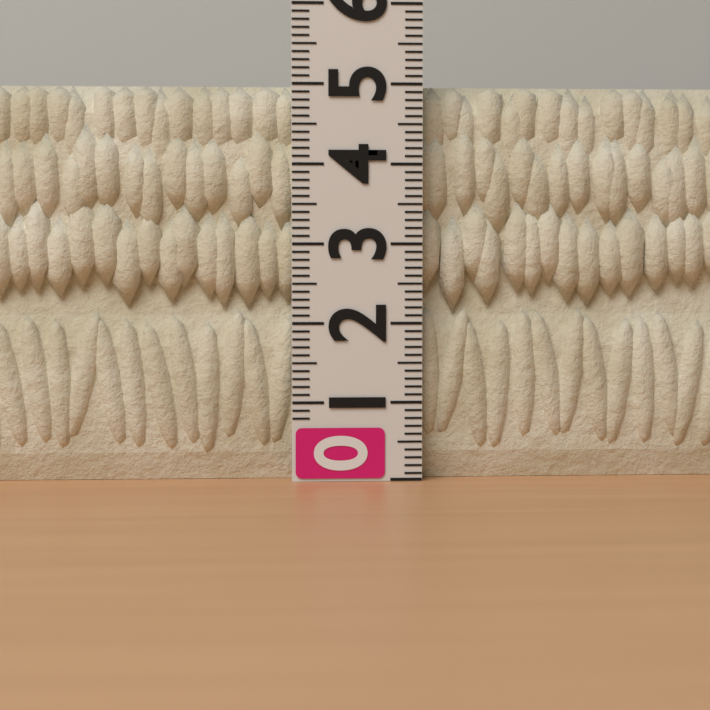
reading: 5.0 (no unit)
